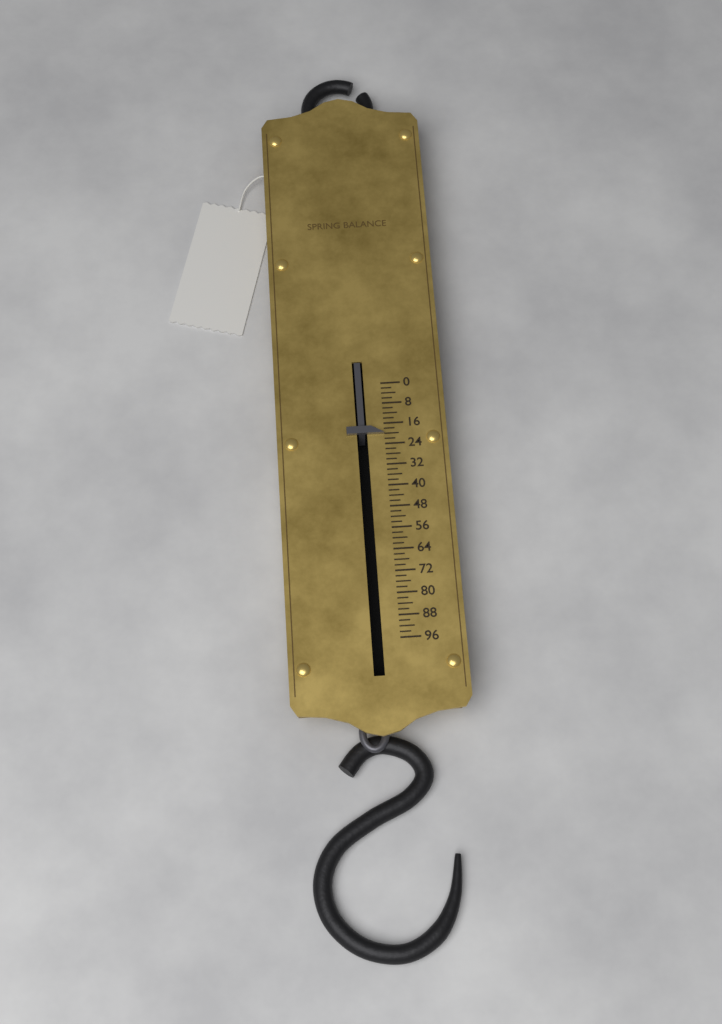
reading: 20 (no unit)
